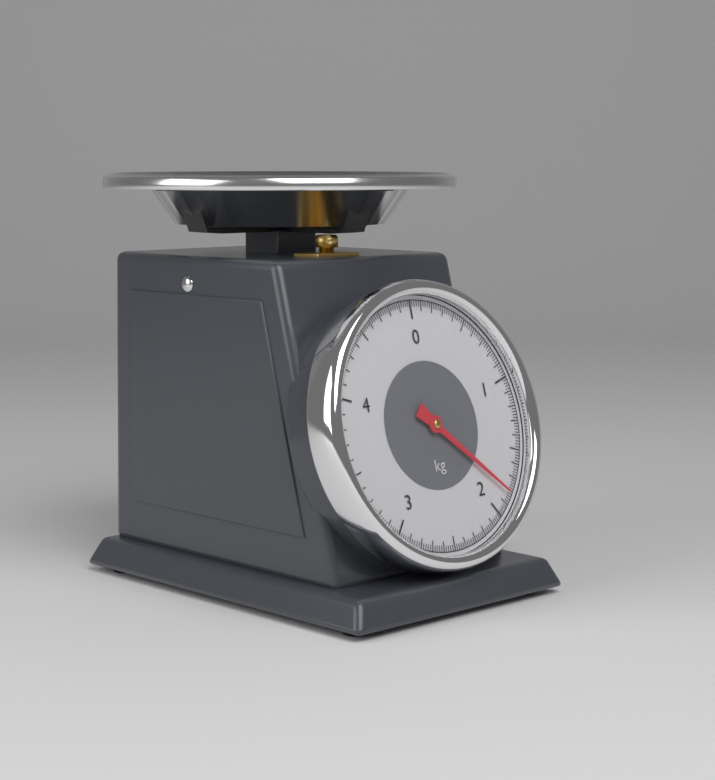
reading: 1.82 kg
